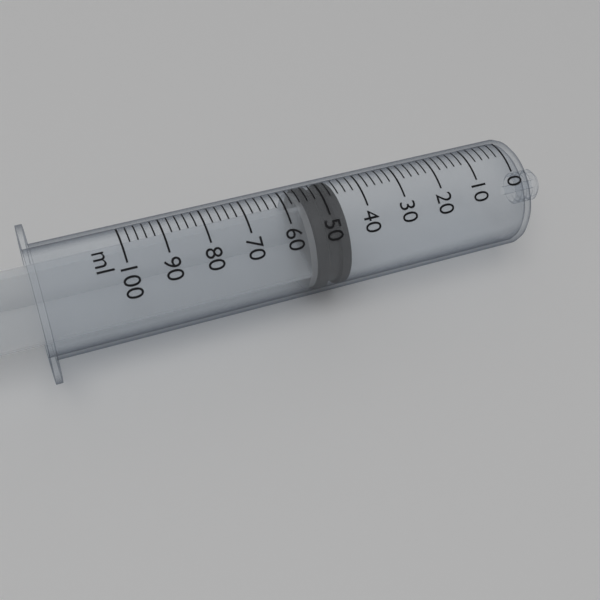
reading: 46 ml
